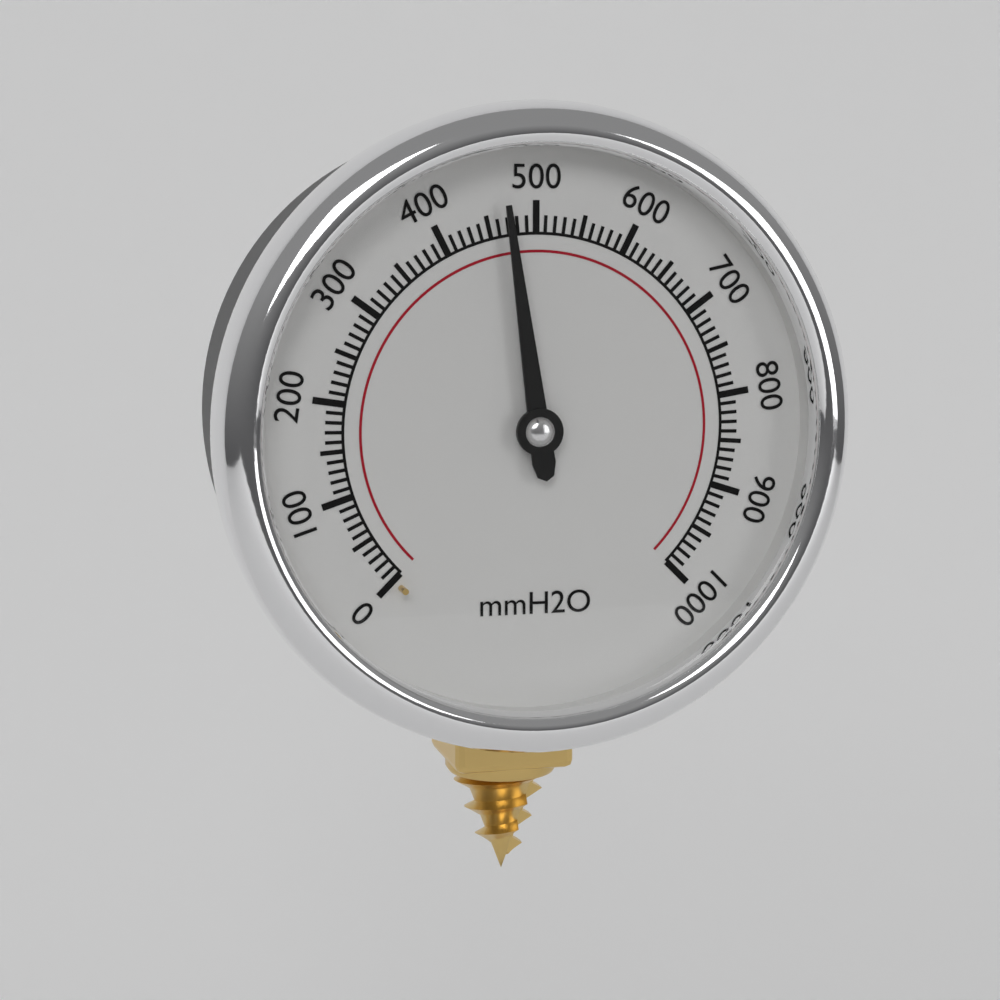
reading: 470 mmH2O
